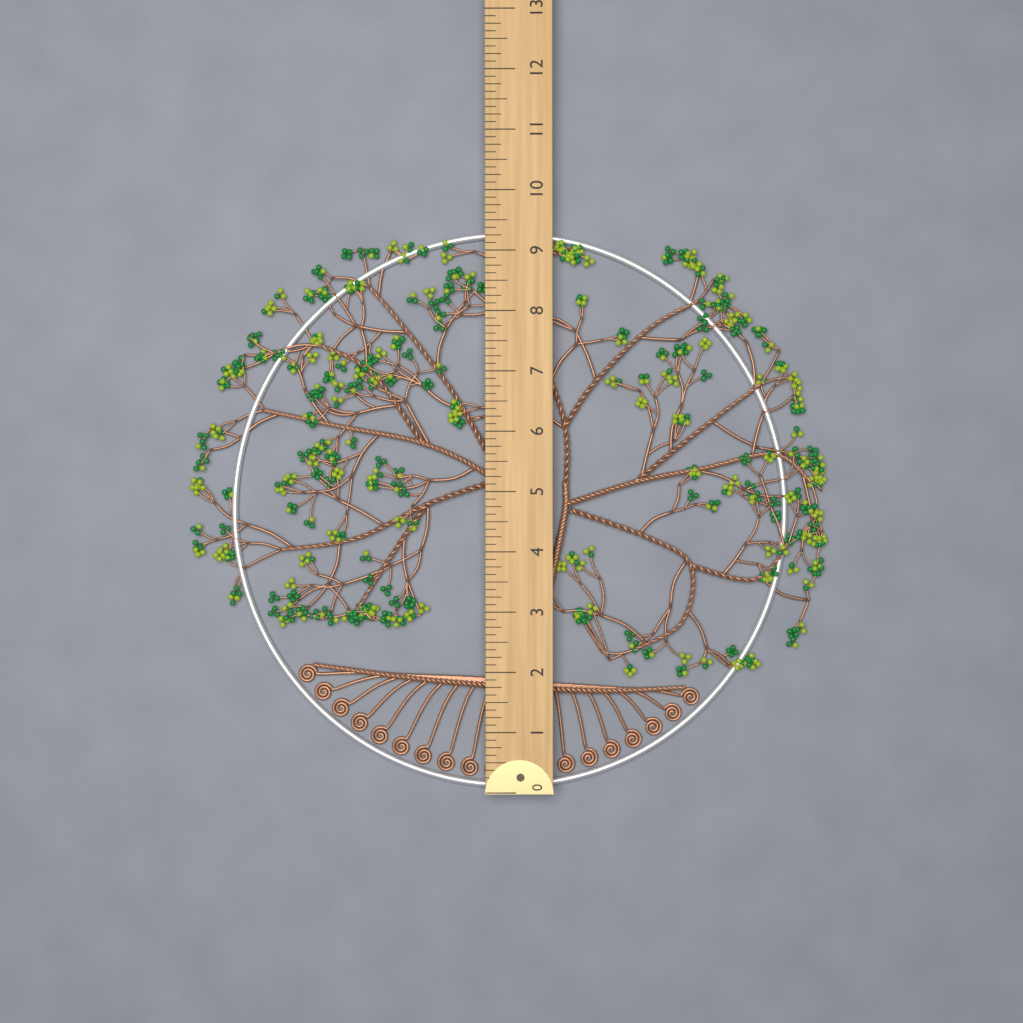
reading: 9.375 (no unit)
